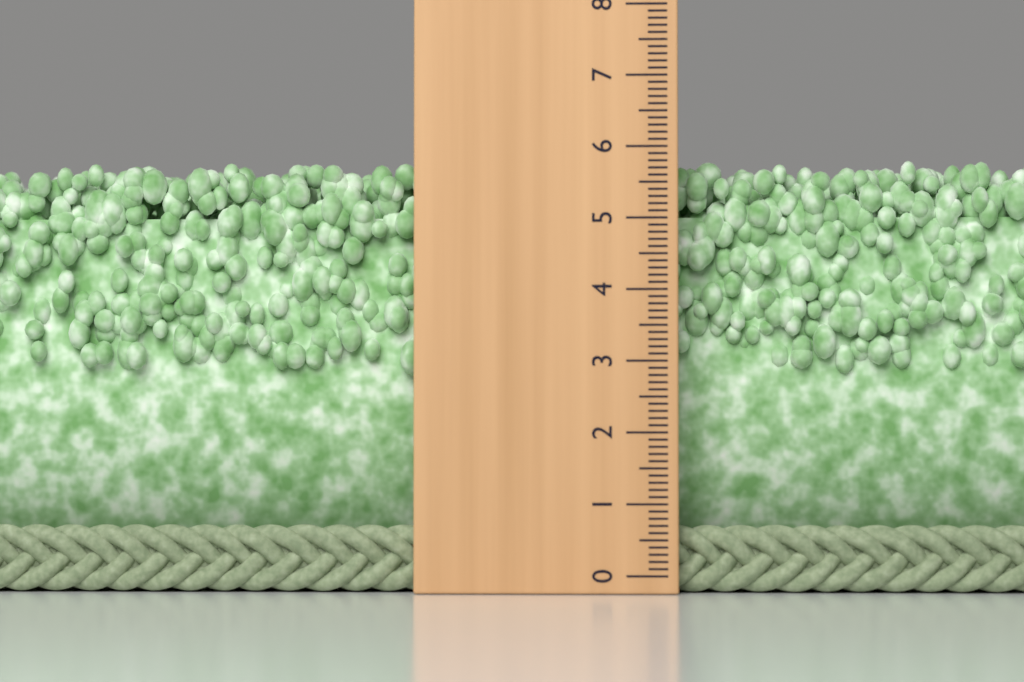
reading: 5.9 (no unit)
